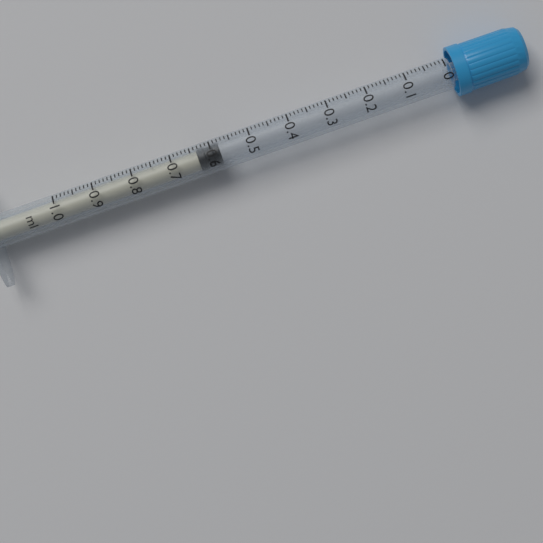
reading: 0.58 ml
